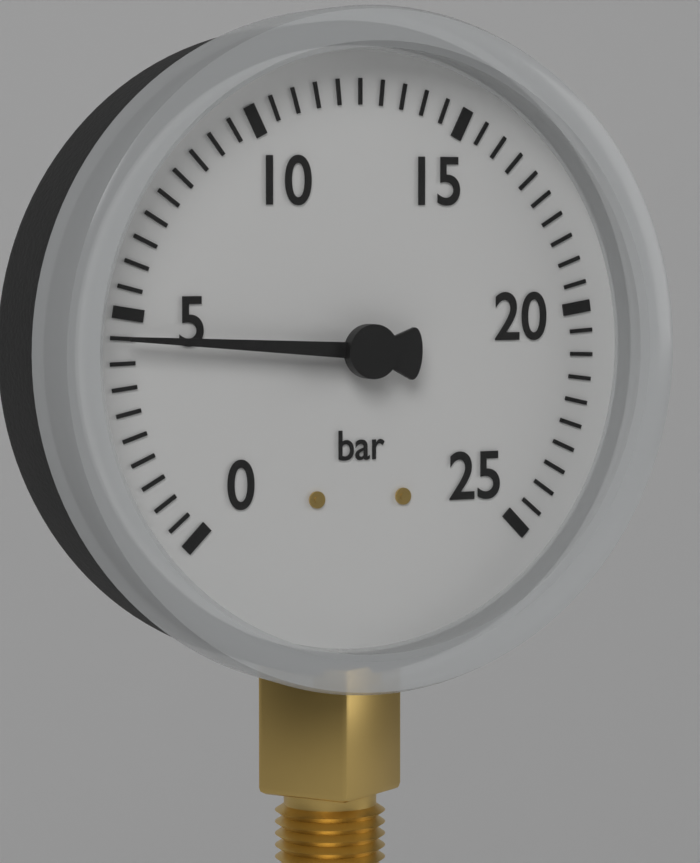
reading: 4.5 bar
